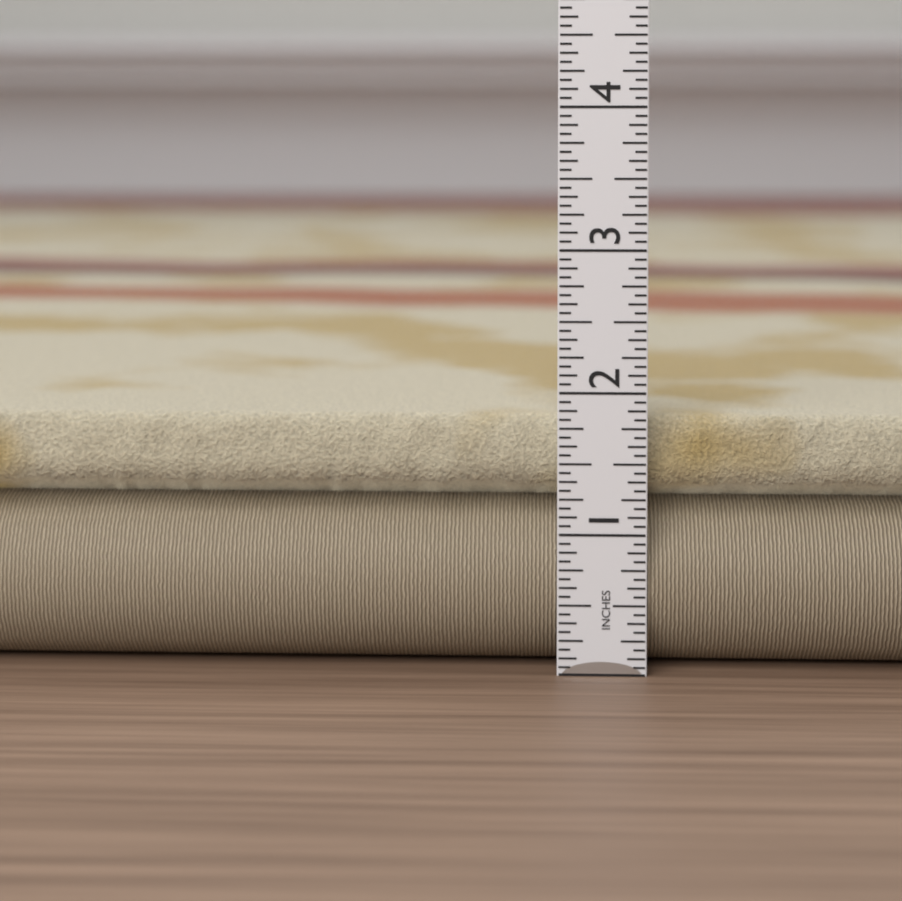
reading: 1.8125 in
